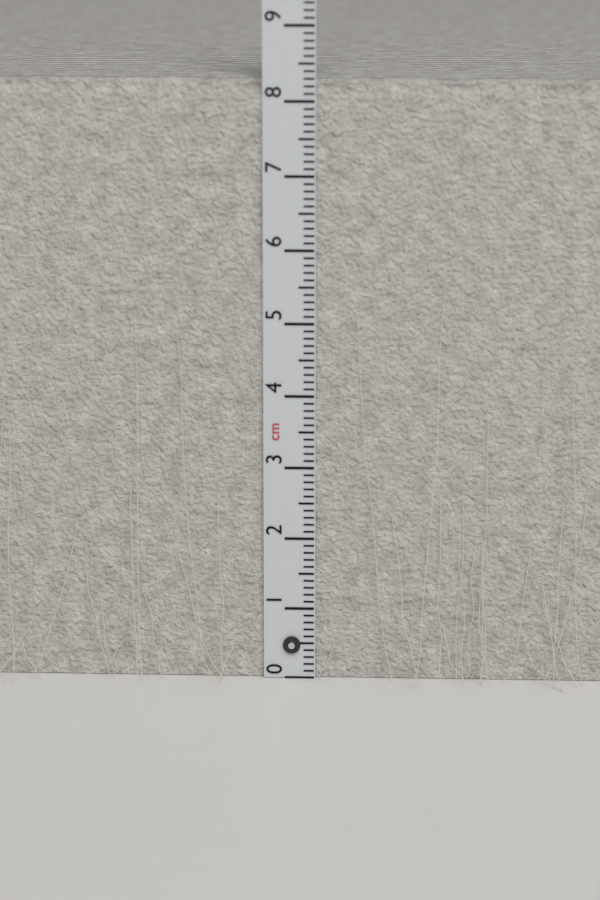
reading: 8.3 cm
